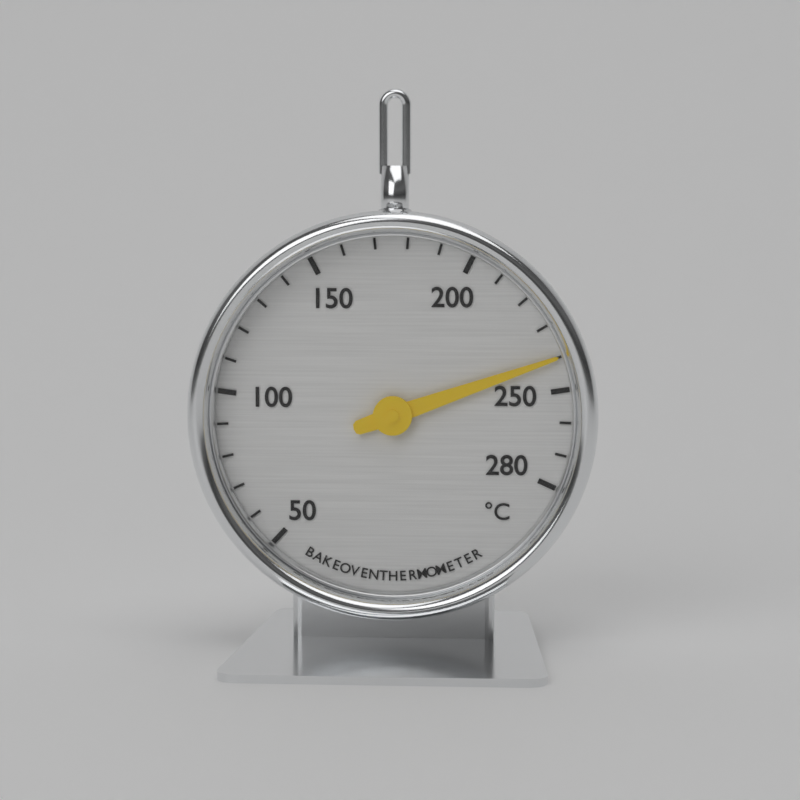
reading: 240 °C
